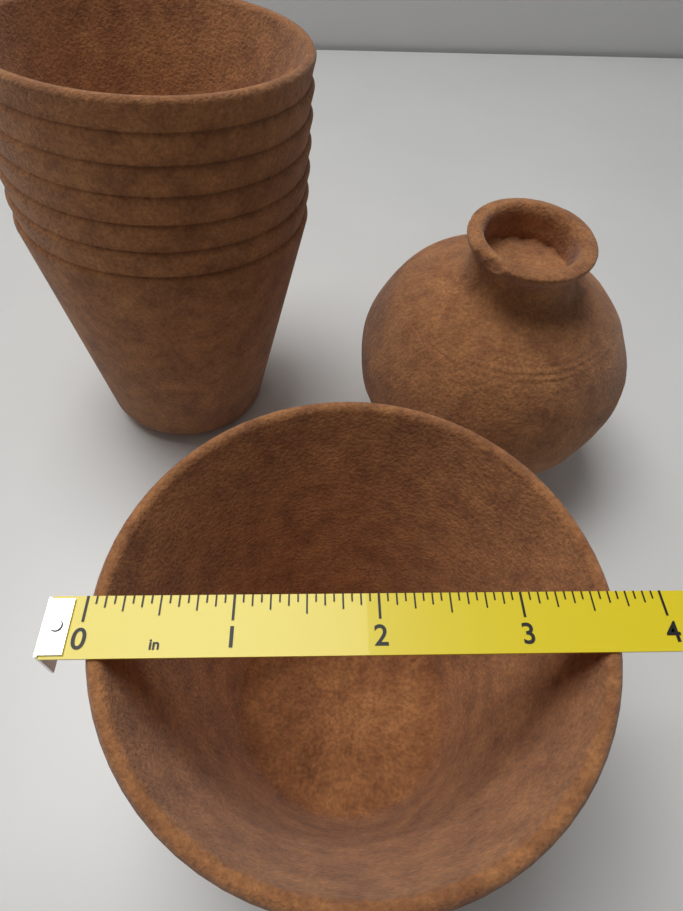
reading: 3.6875 in
